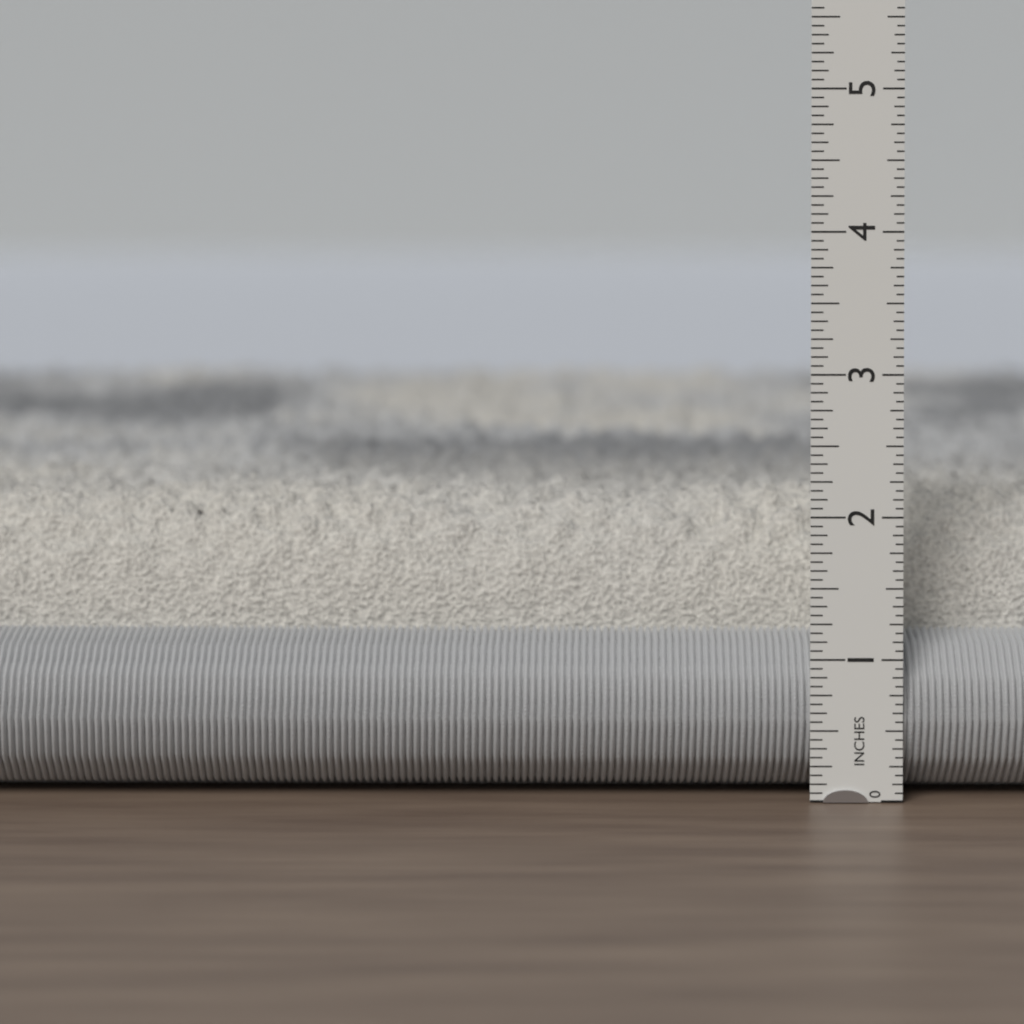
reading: 2.1250 in
